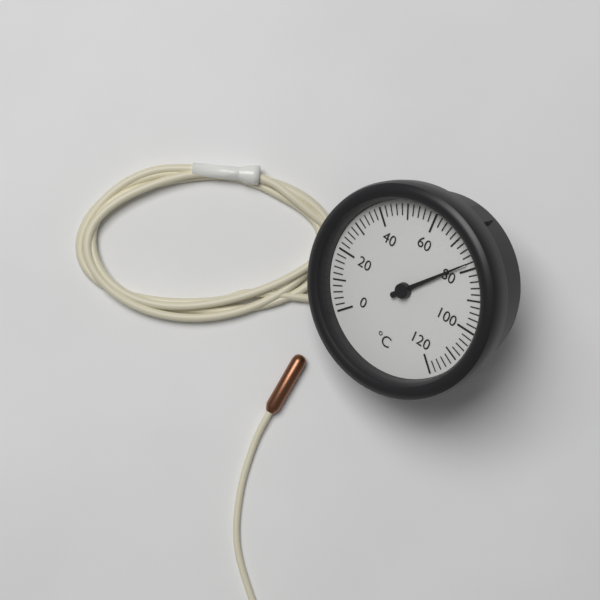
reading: 78 °C
